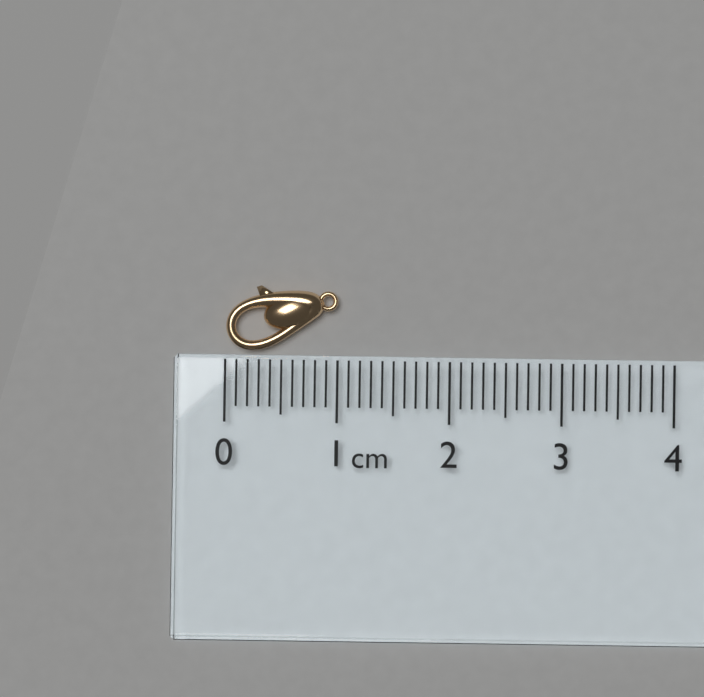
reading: 1.0 cm
